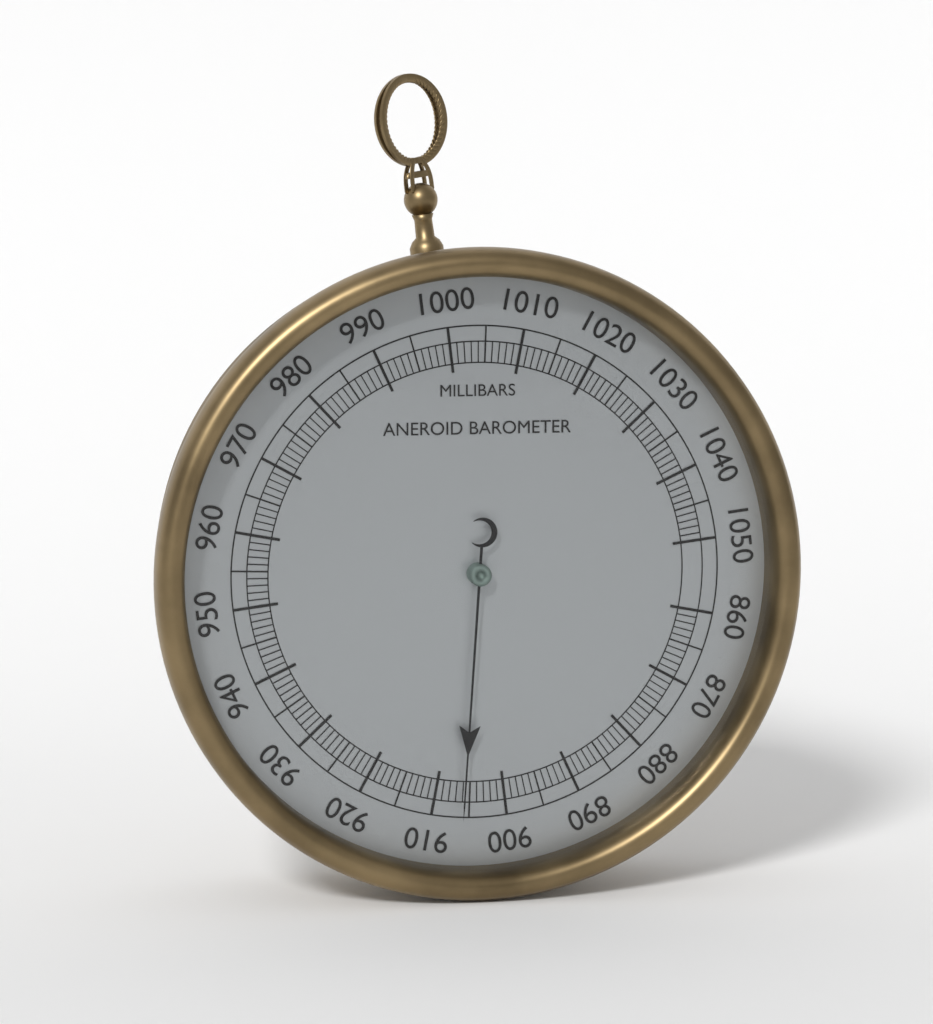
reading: 906 mbar
